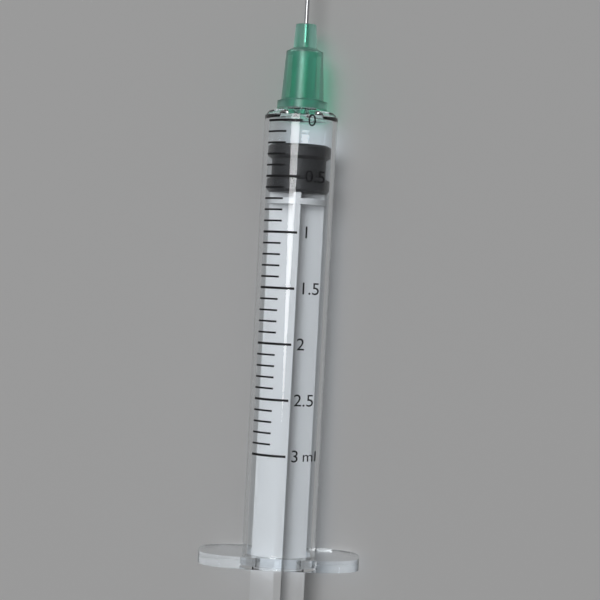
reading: 0.2 ml
